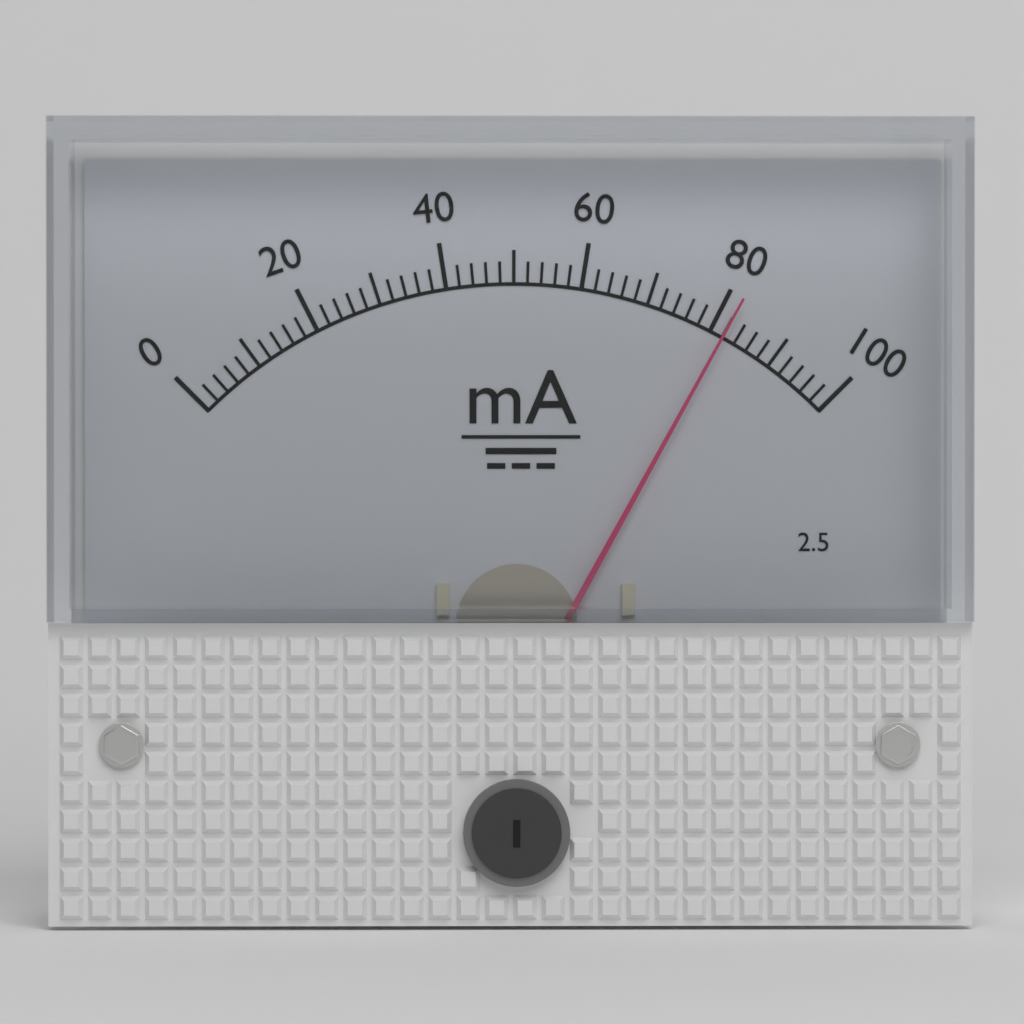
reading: 82 mA
